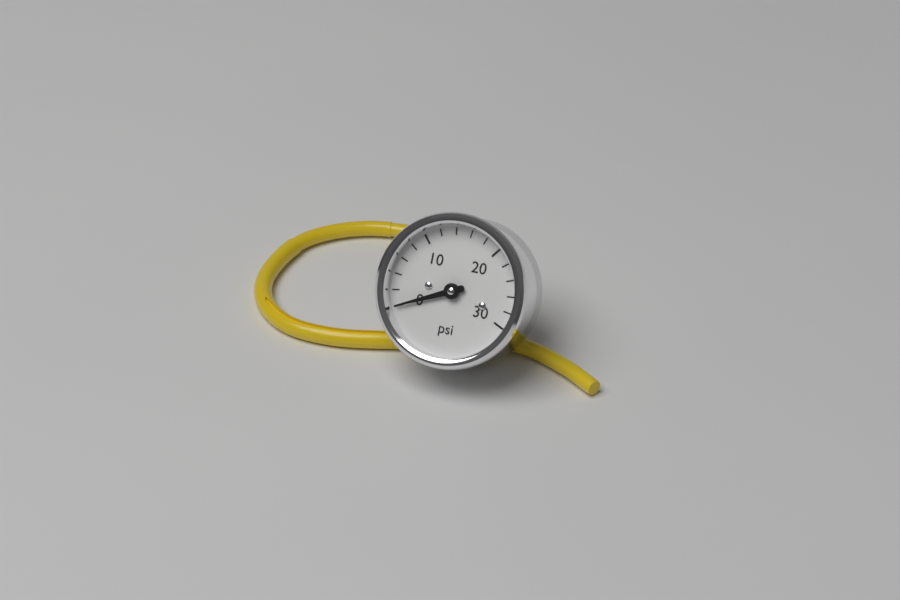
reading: 0 psi
